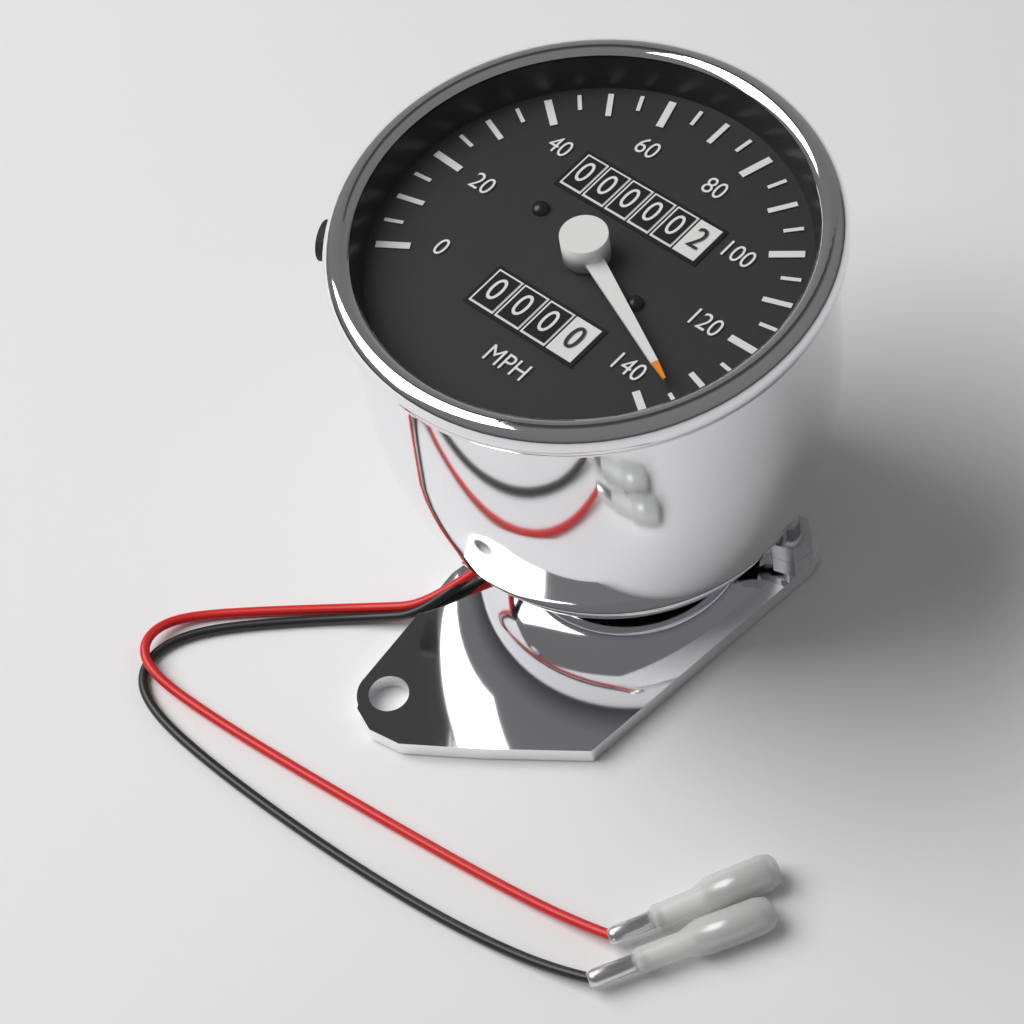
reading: 135 mph
